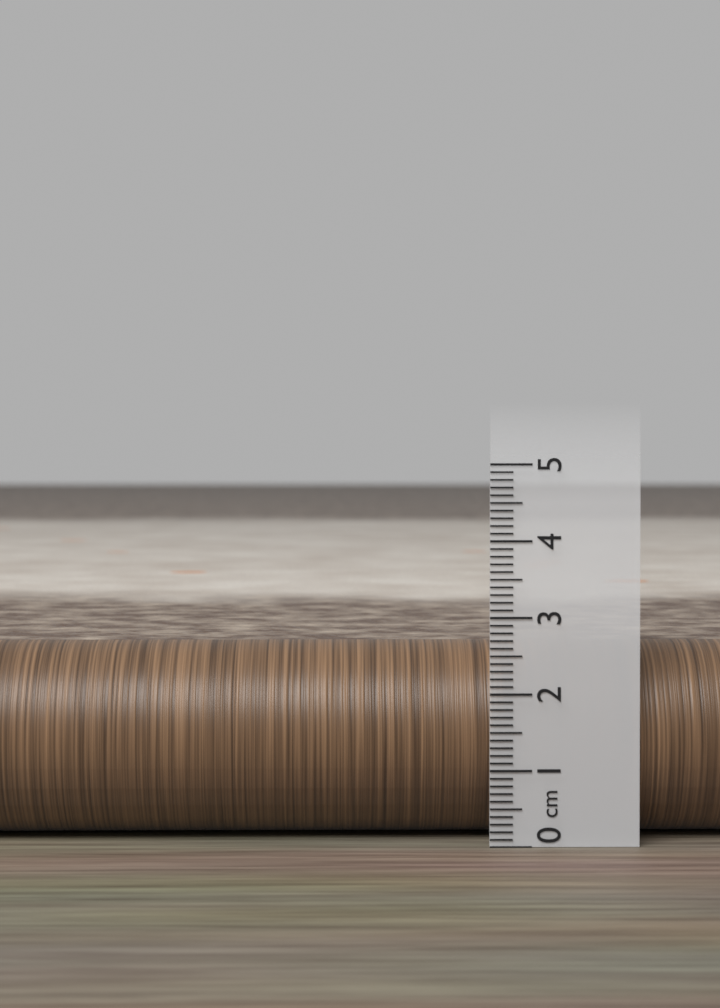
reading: 2.6 cm
